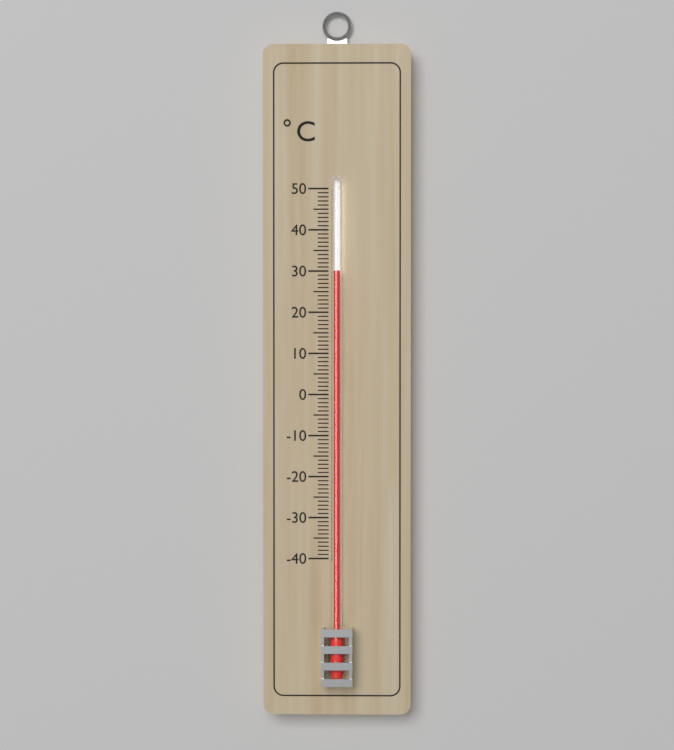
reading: 30 °C
